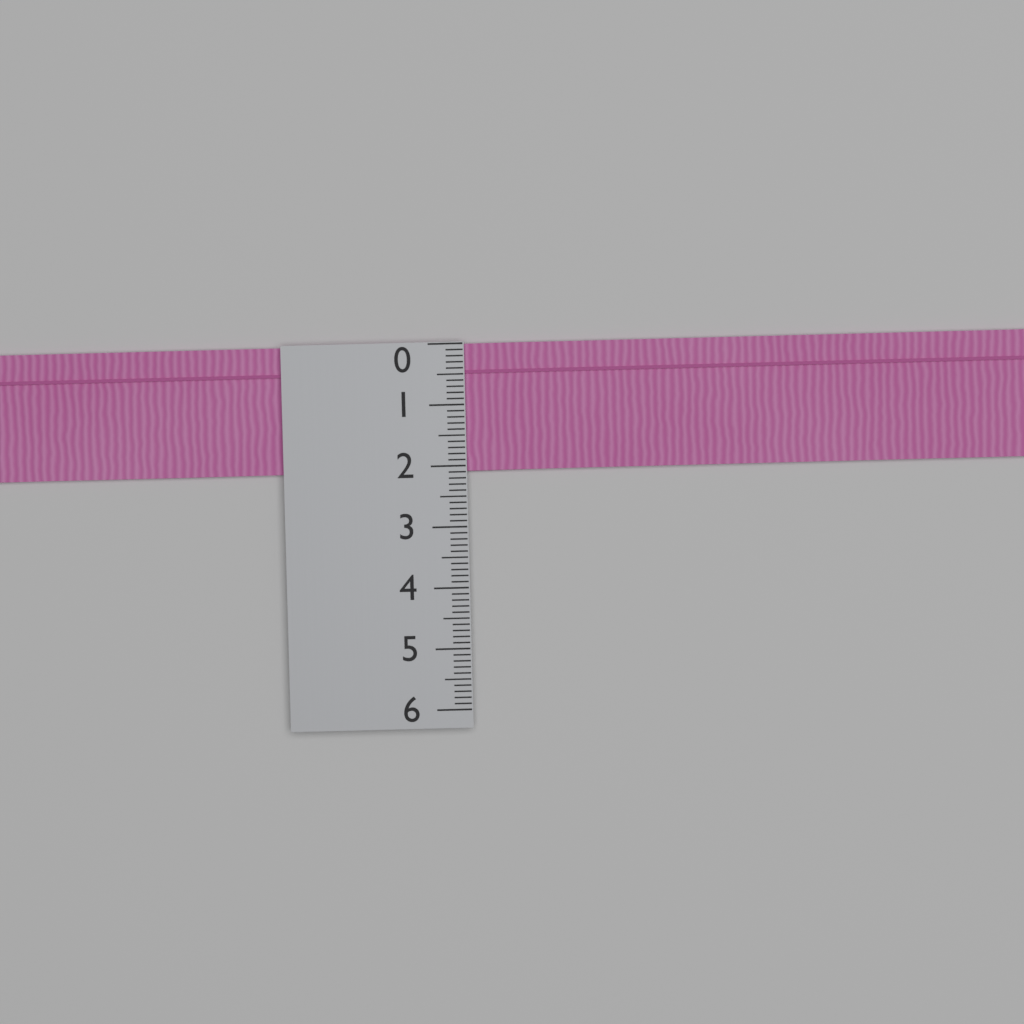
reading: 2.1 (no unit)
